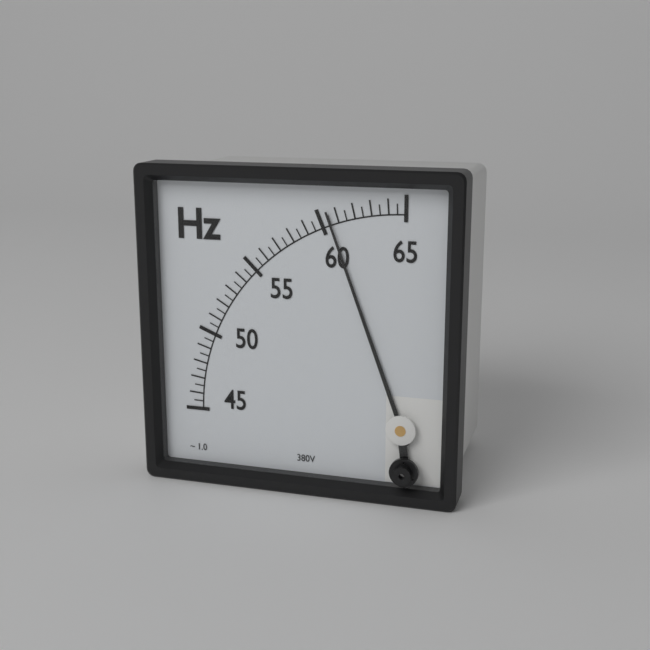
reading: 60.5 Hz
